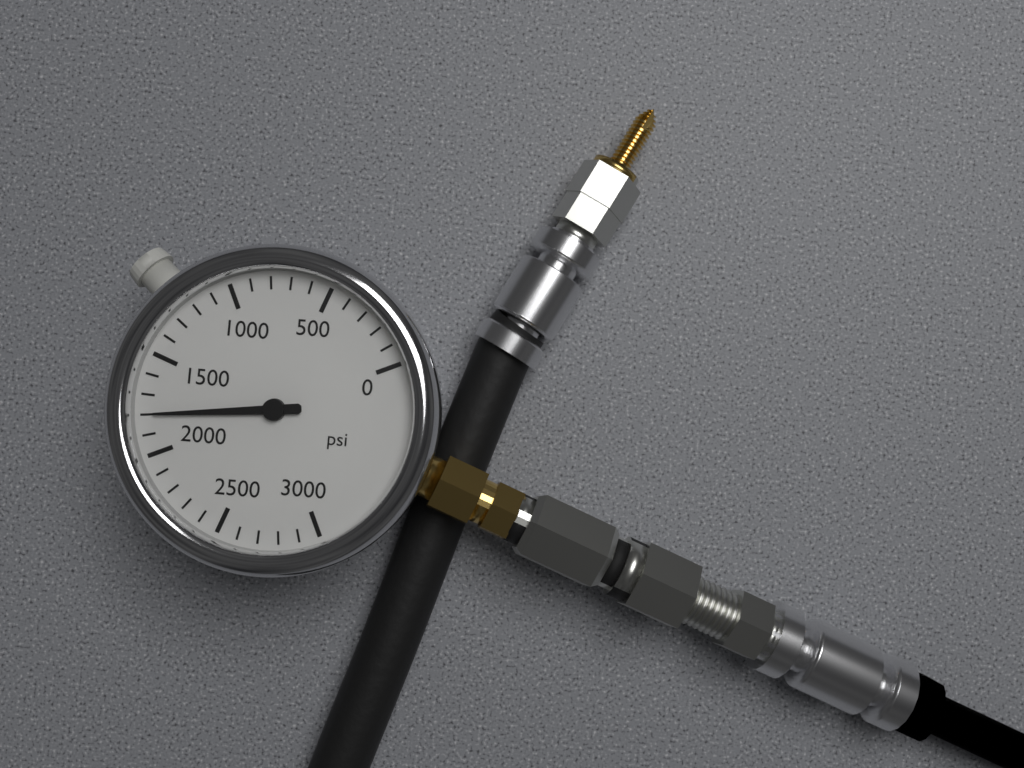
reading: 1800 psi
